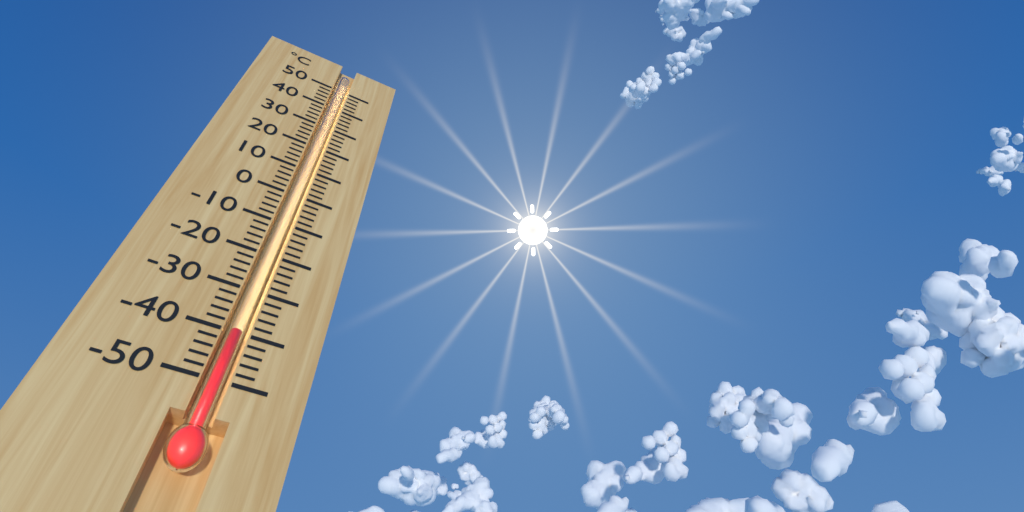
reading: -40 °C
